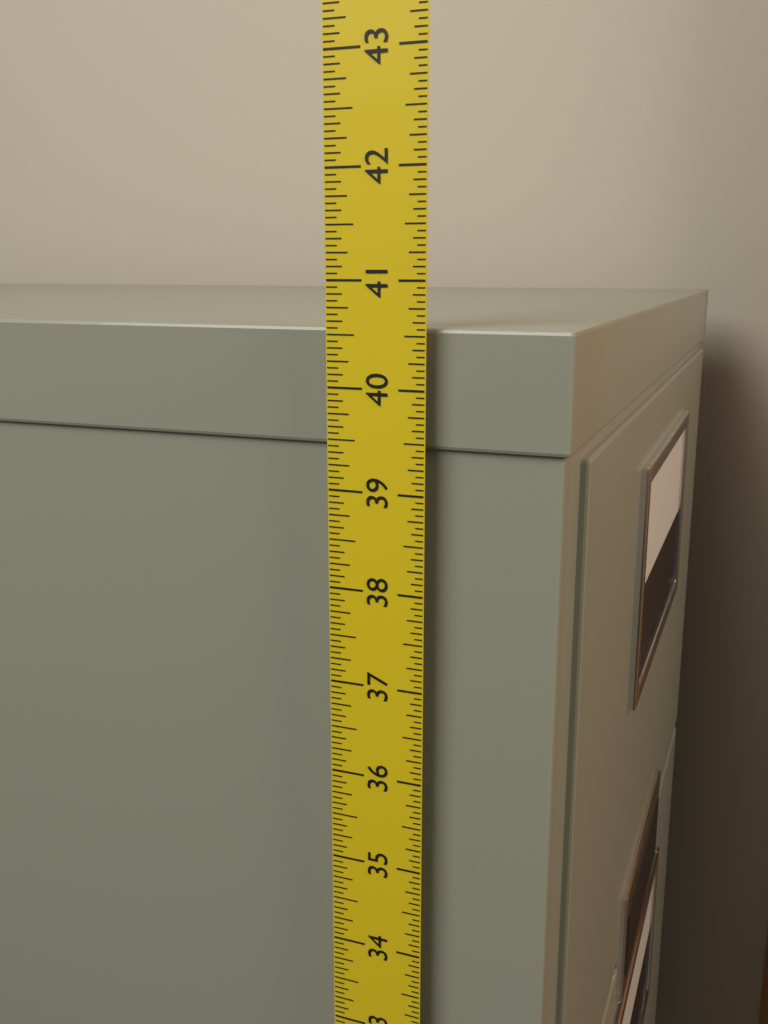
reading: 40.5625 in
